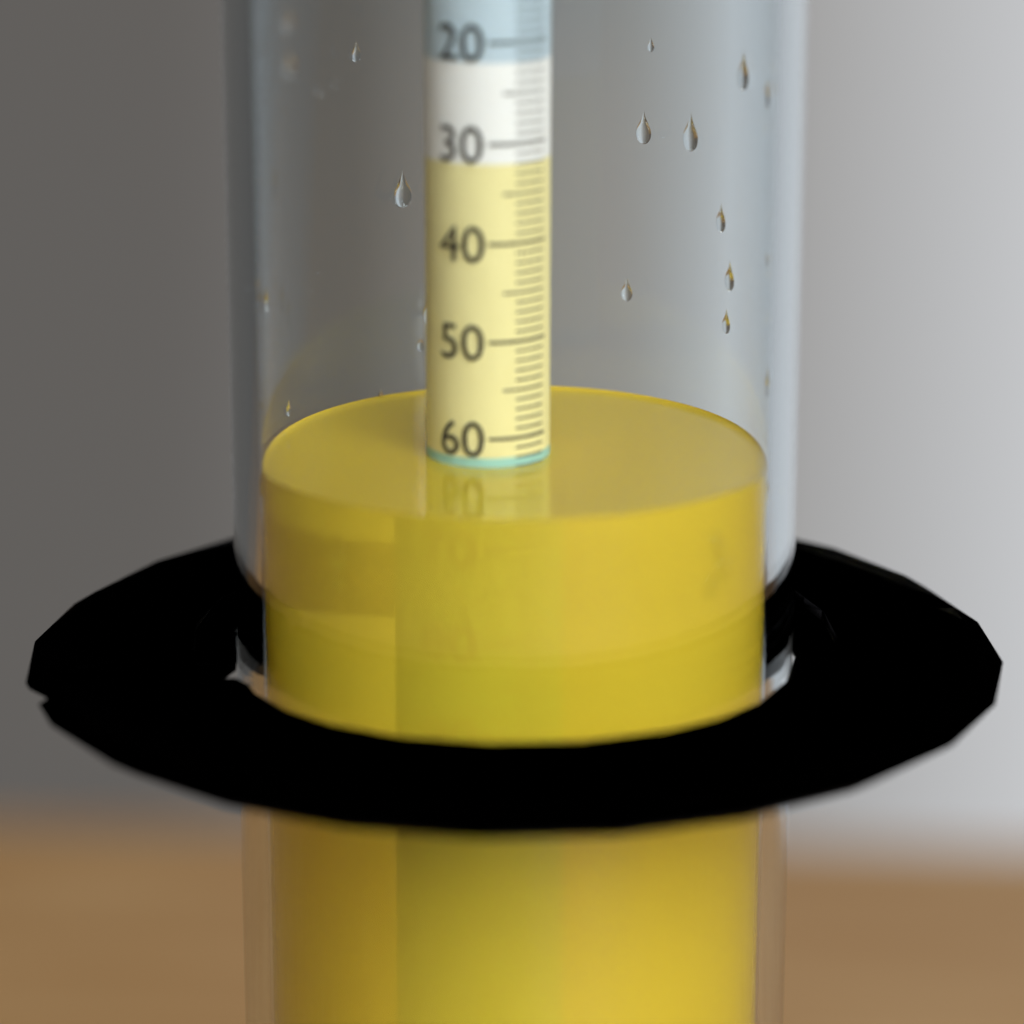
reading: 63 (no unit)
